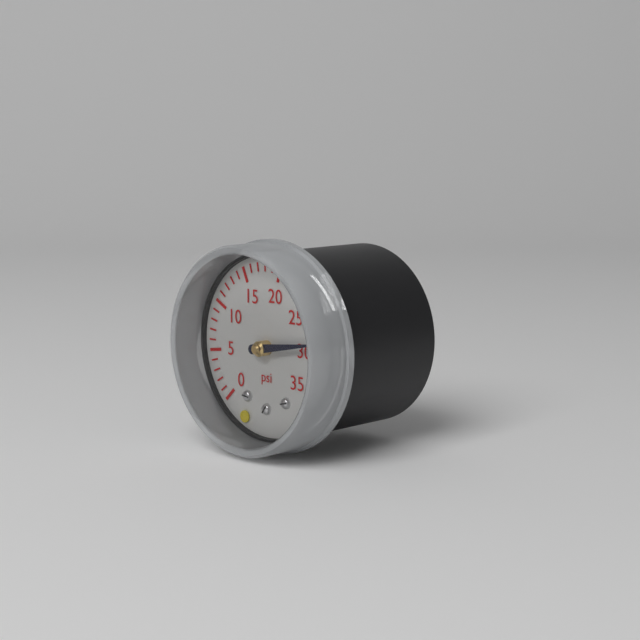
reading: 29 psi
